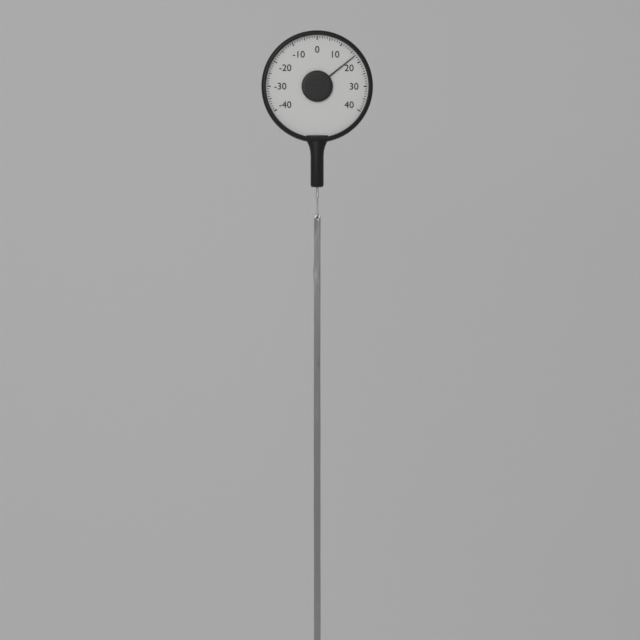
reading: 17 (no unit)
